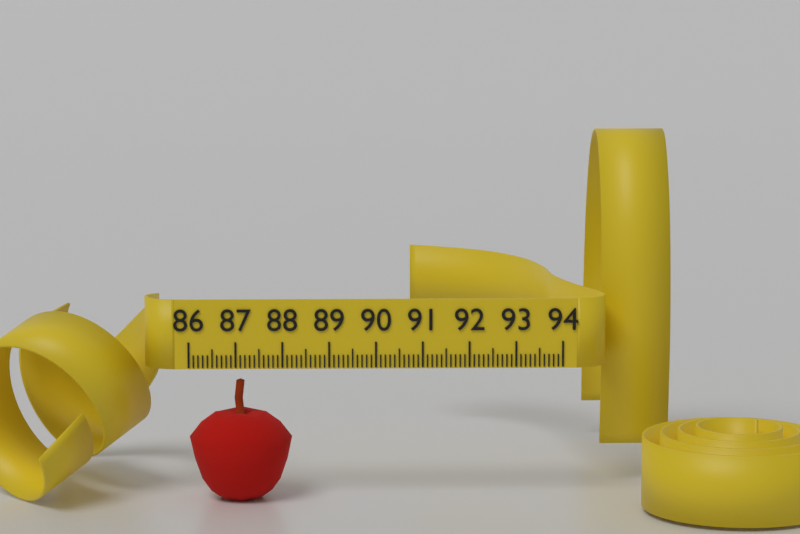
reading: 88.2 (no unit)
